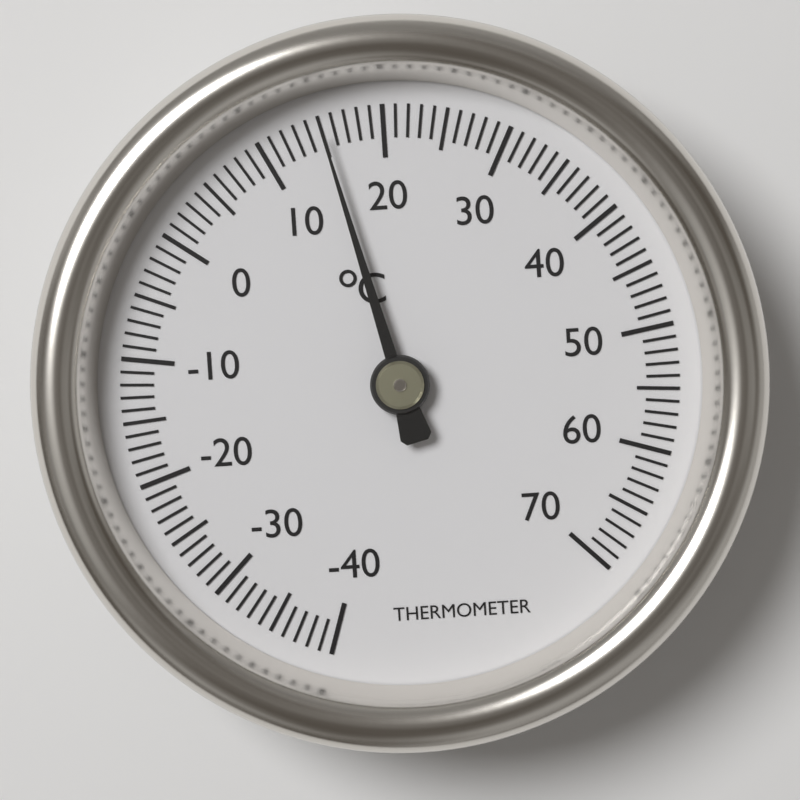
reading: 15 °C
